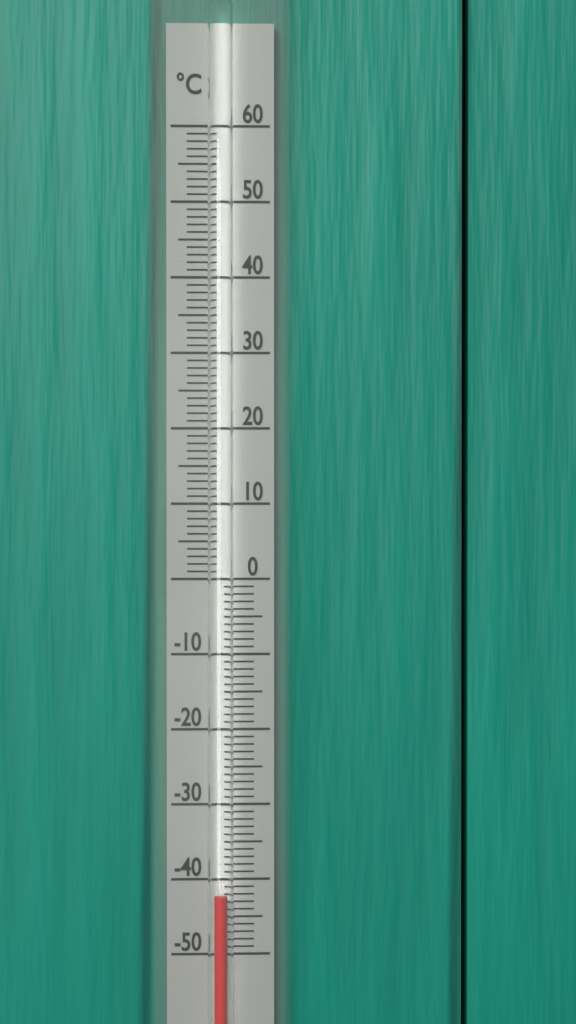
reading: -42 °C
